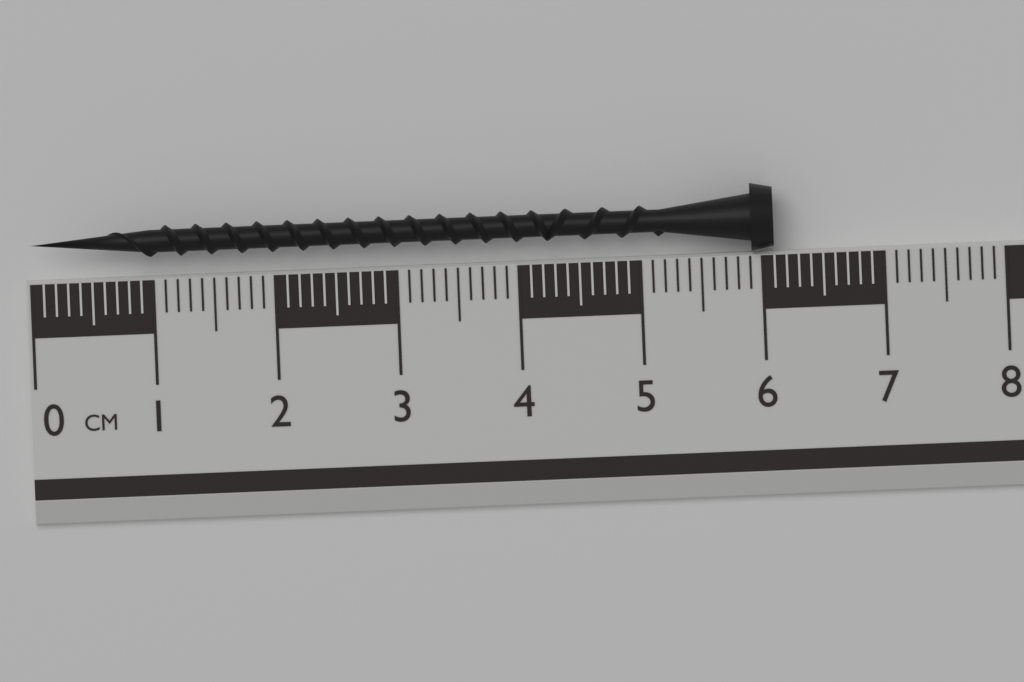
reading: 6.1 cm
